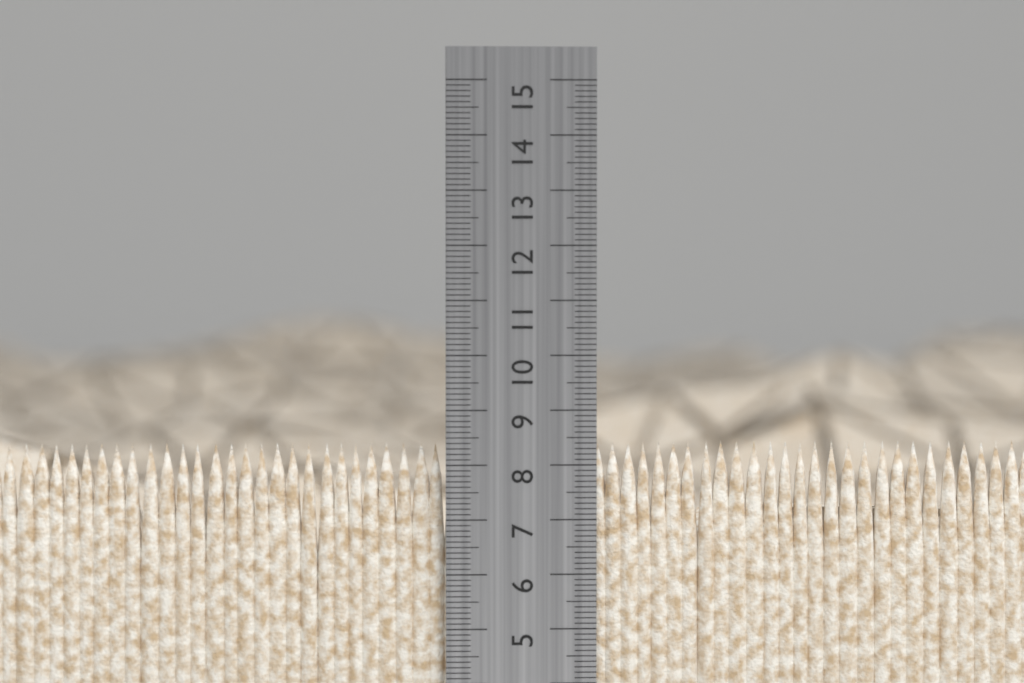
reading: 8.4 cm
